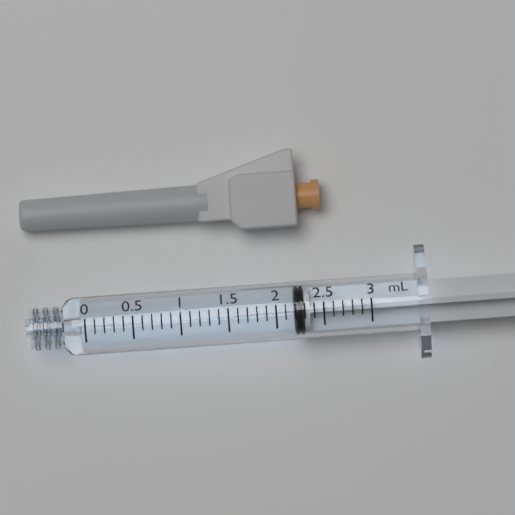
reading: 2.2 ml
